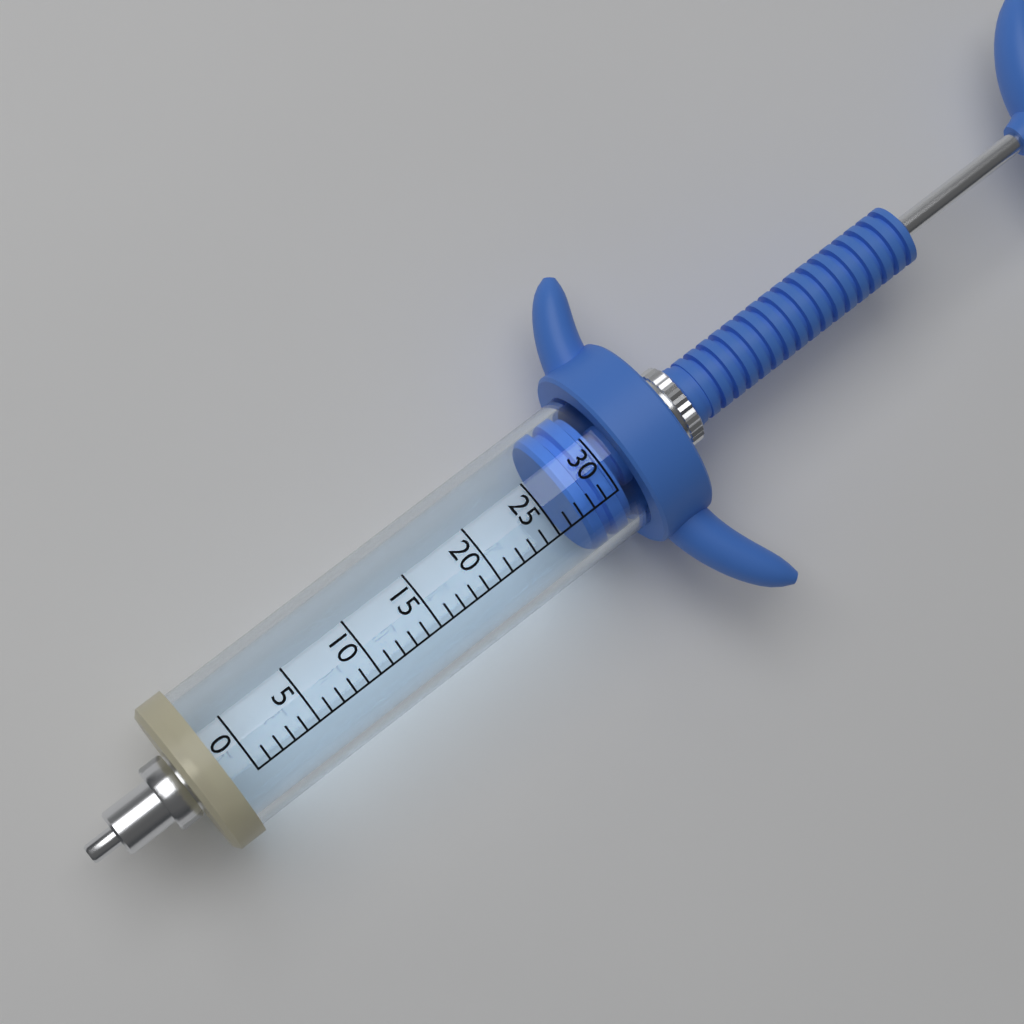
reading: 27 (no unit)
